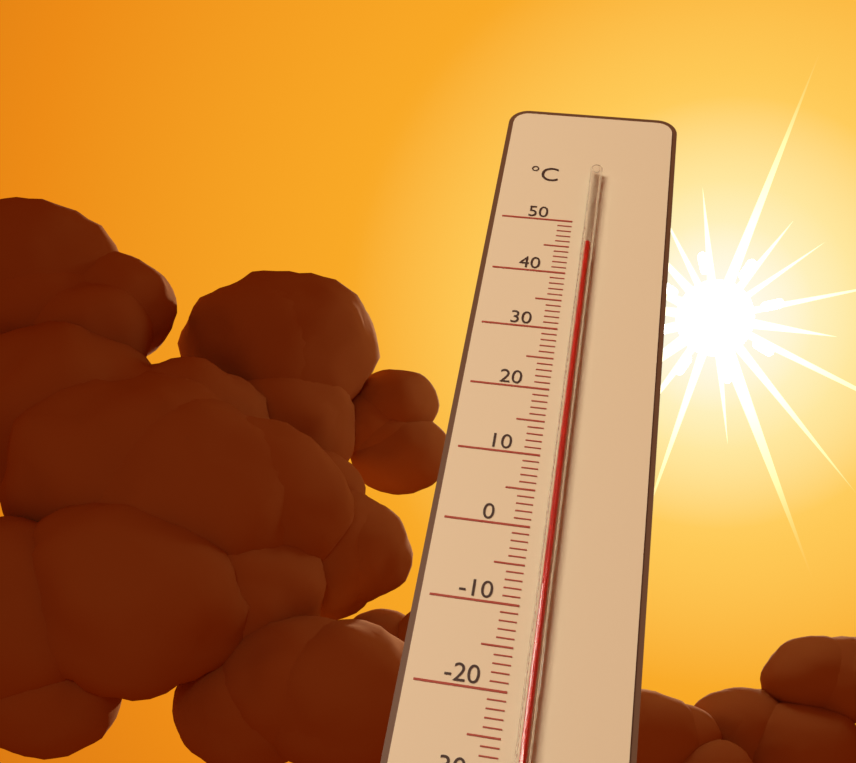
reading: 45 °C
